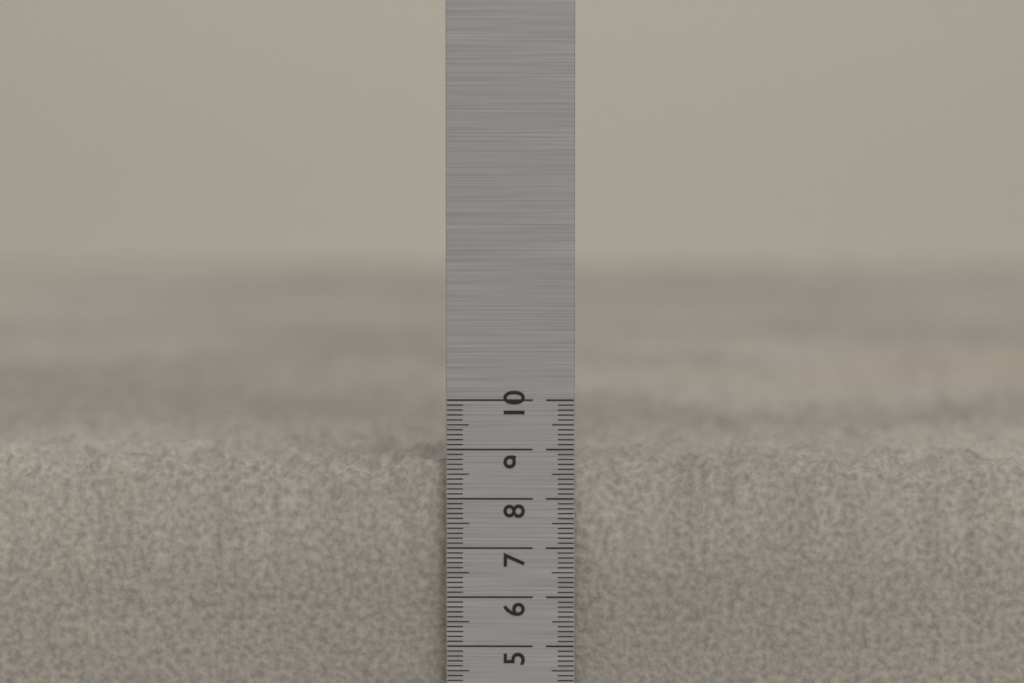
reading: 9.0 cm
